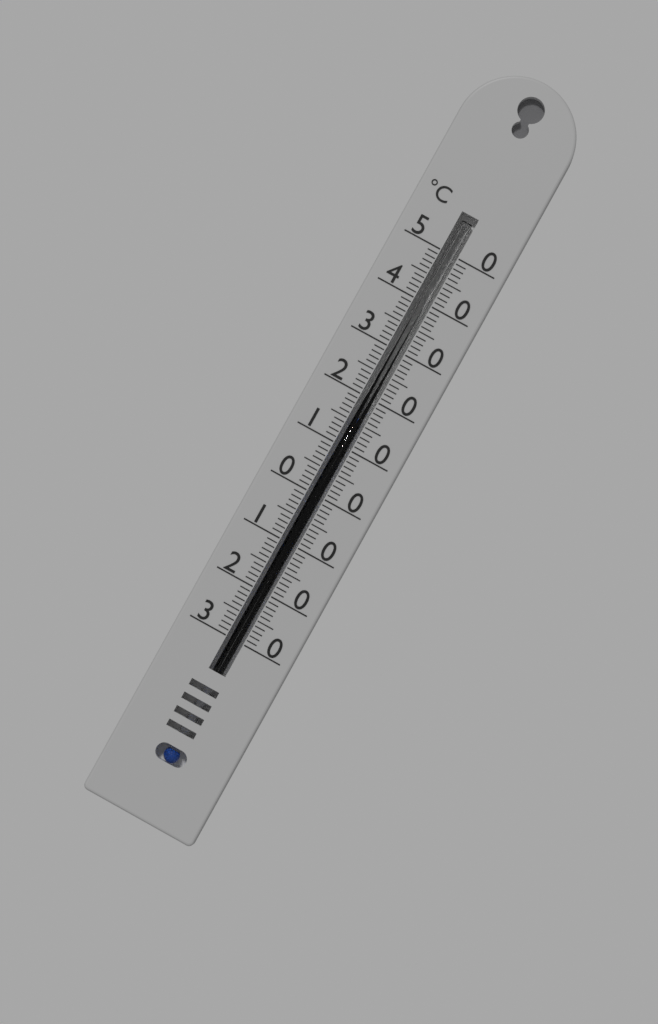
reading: 16 °C
